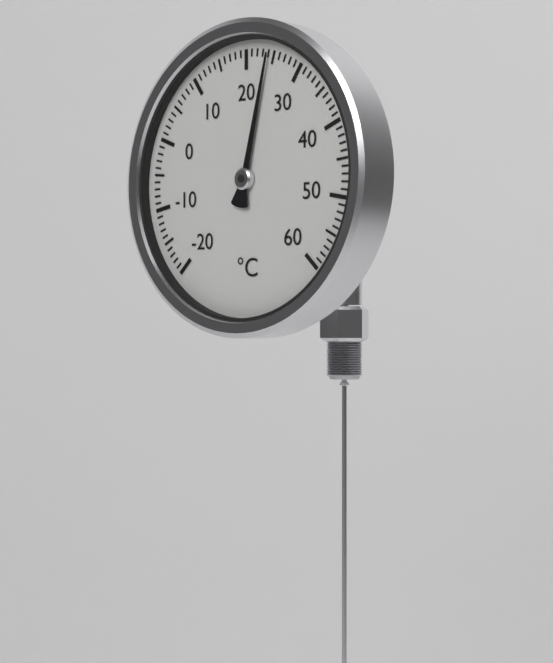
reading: 24 °C
